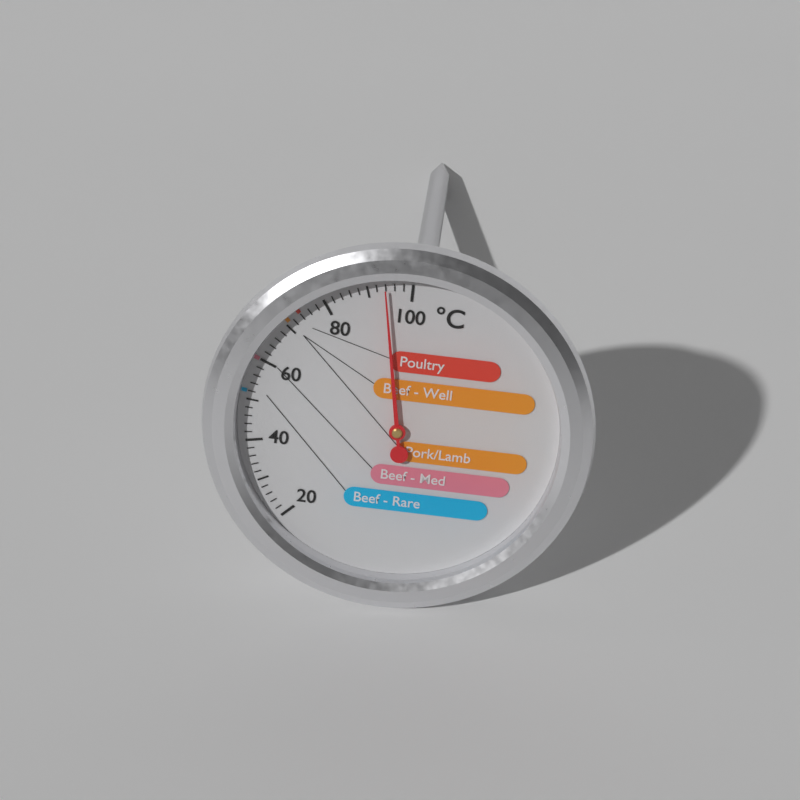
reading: 94 °C
